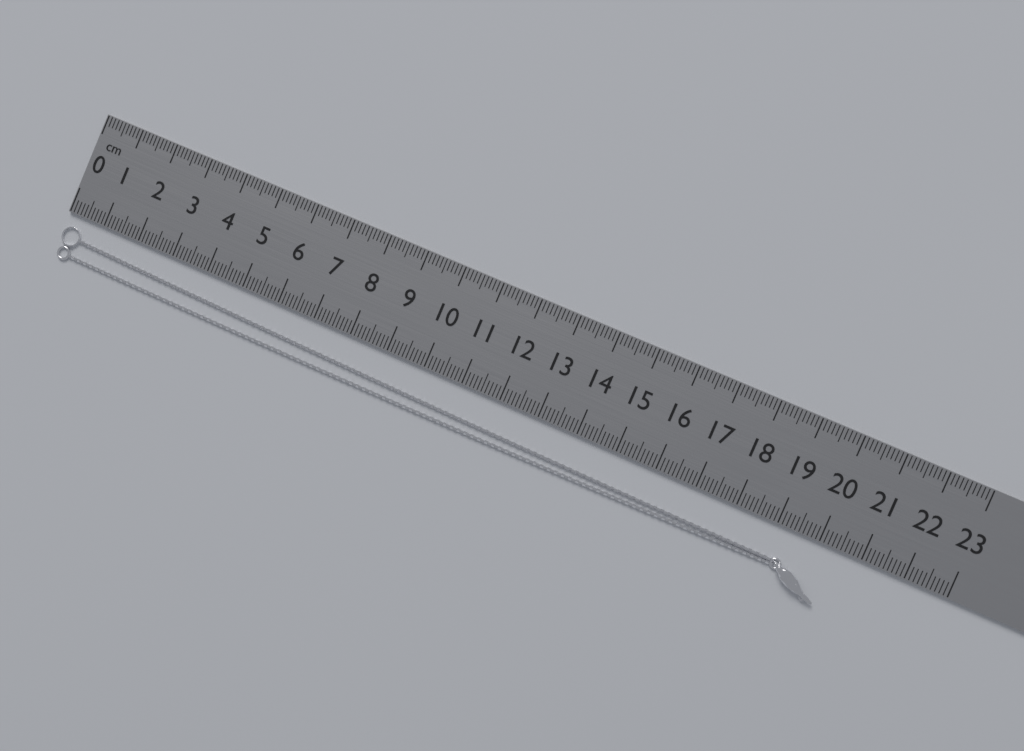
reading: 20.4 cm
